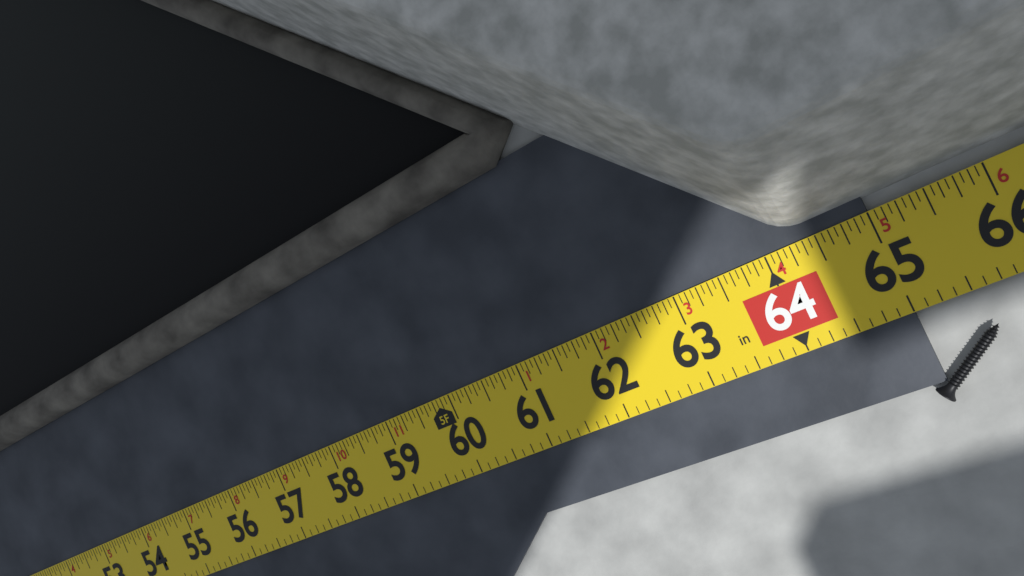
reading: 65.0000 in
